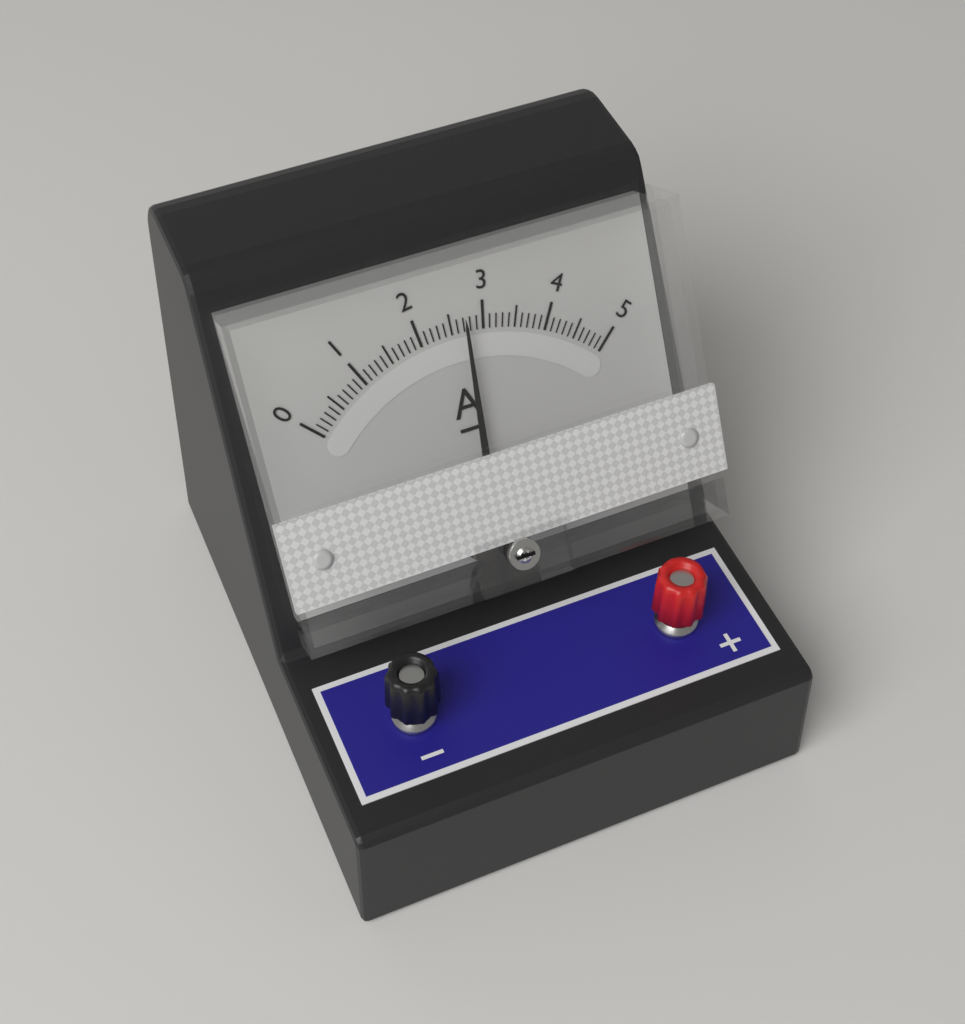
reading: 2.7 A
